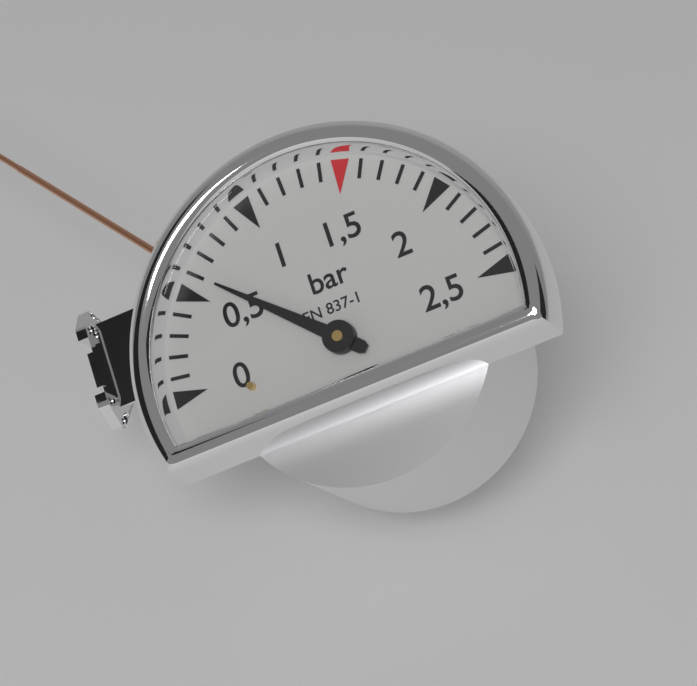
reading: 0.6 bar
